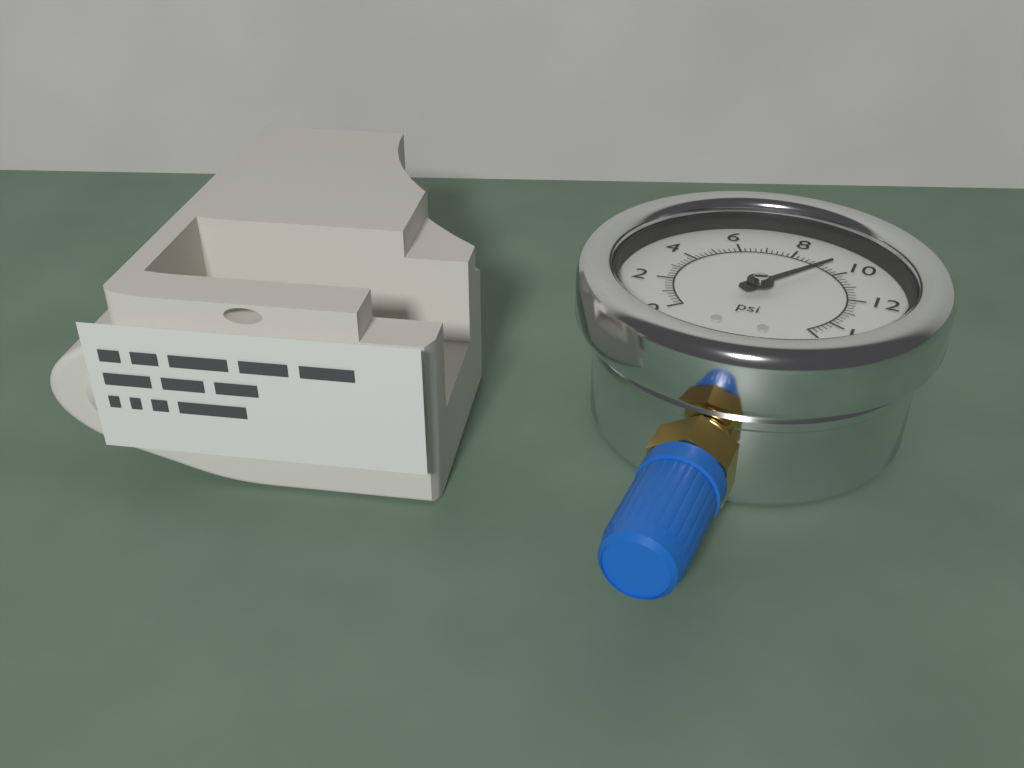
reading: 9.4 psi
